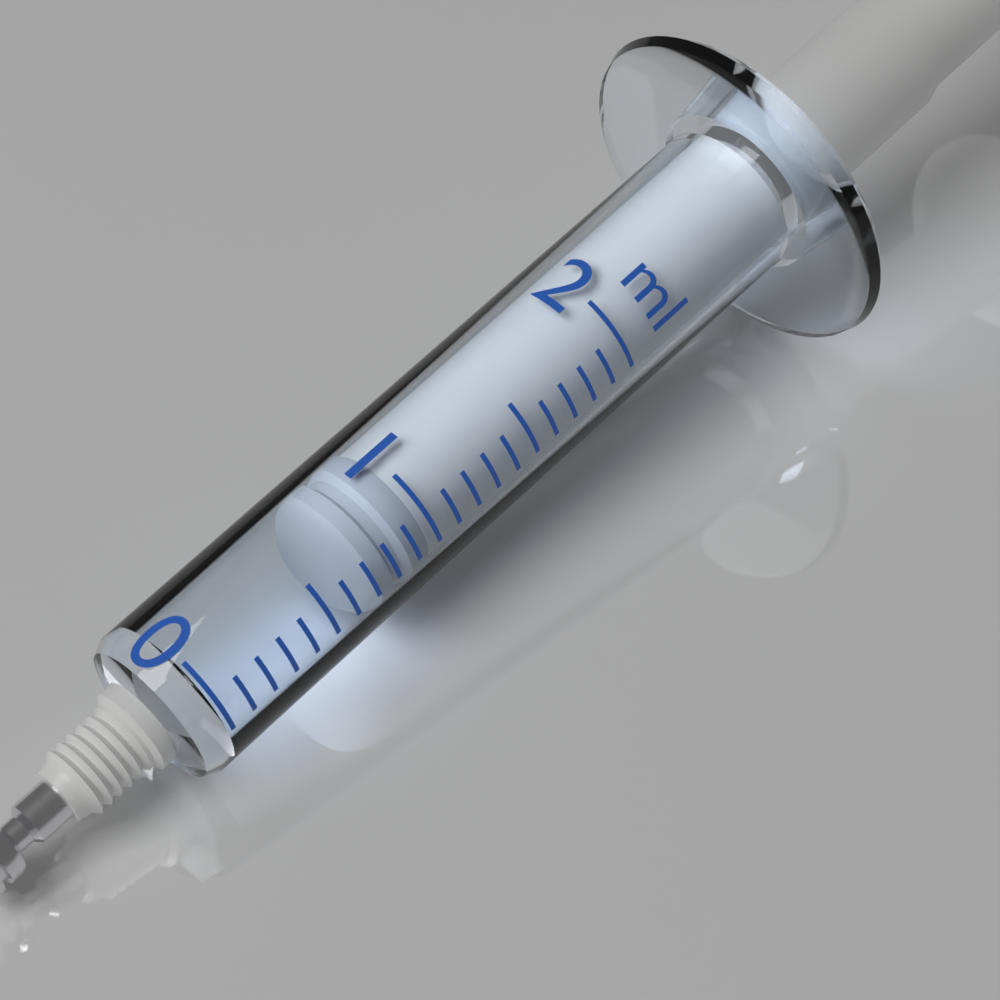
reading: 0.7 ml
